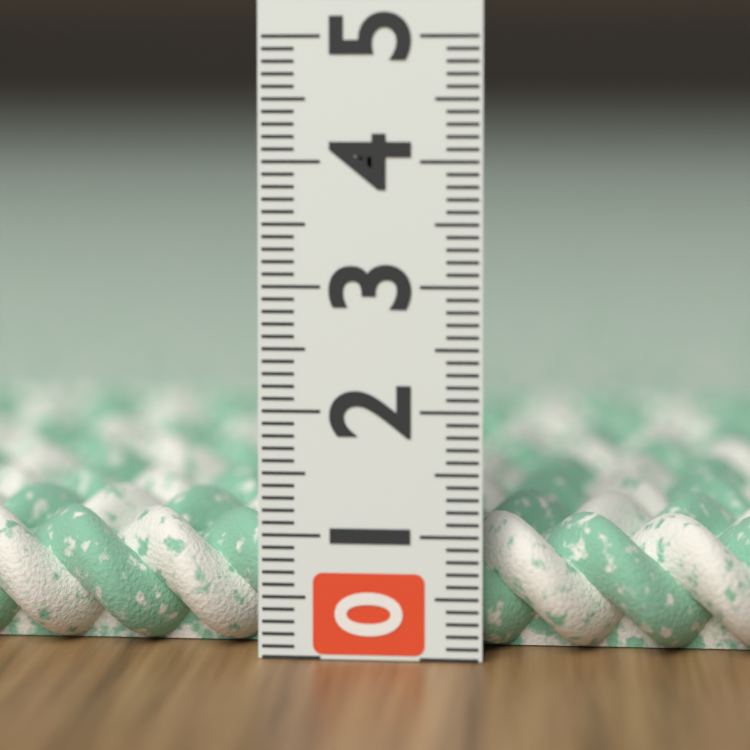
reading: 1.1 (no unit)
